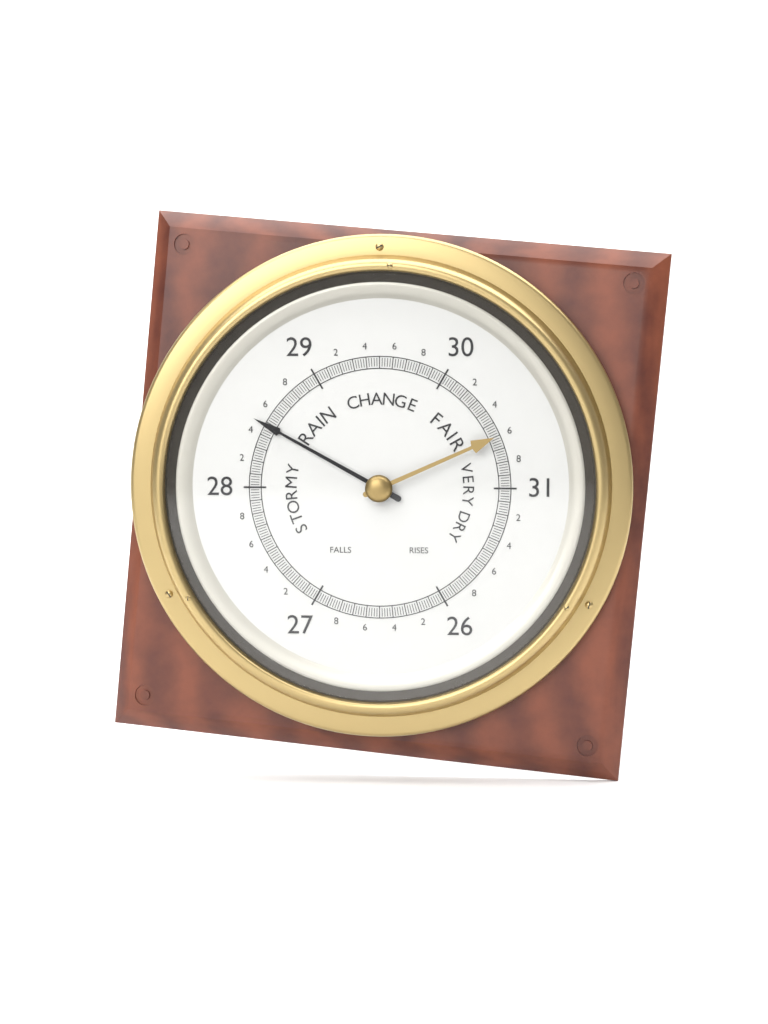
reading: 28.48 (no unit)
